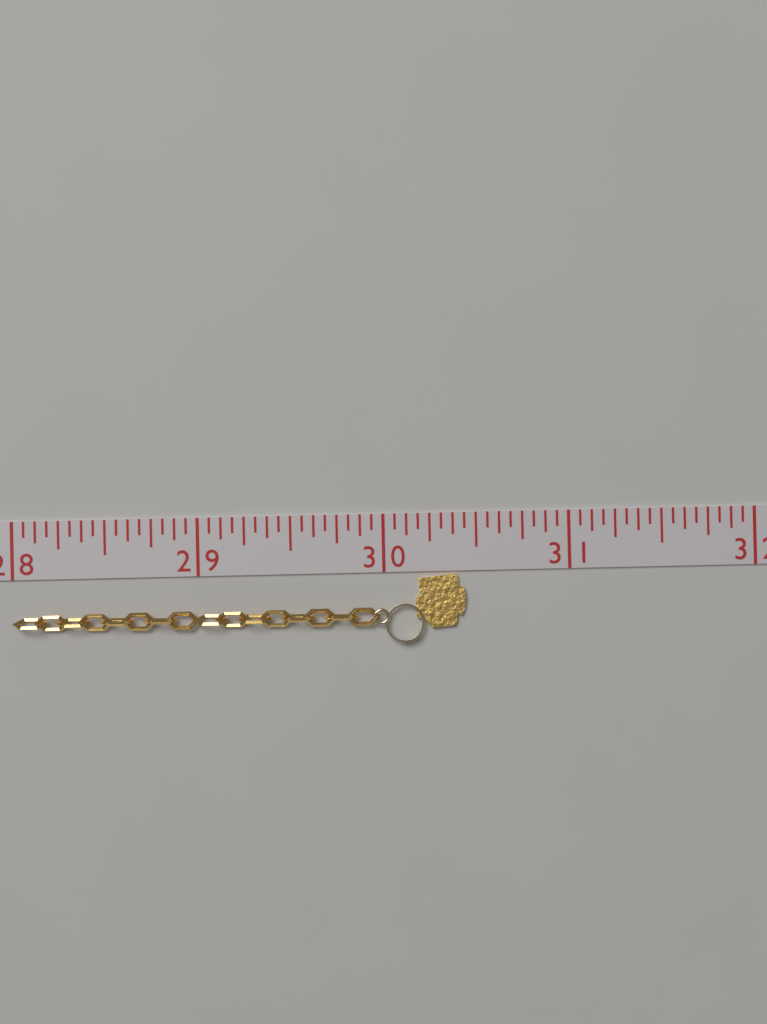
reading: 30.4375 (no unit)
